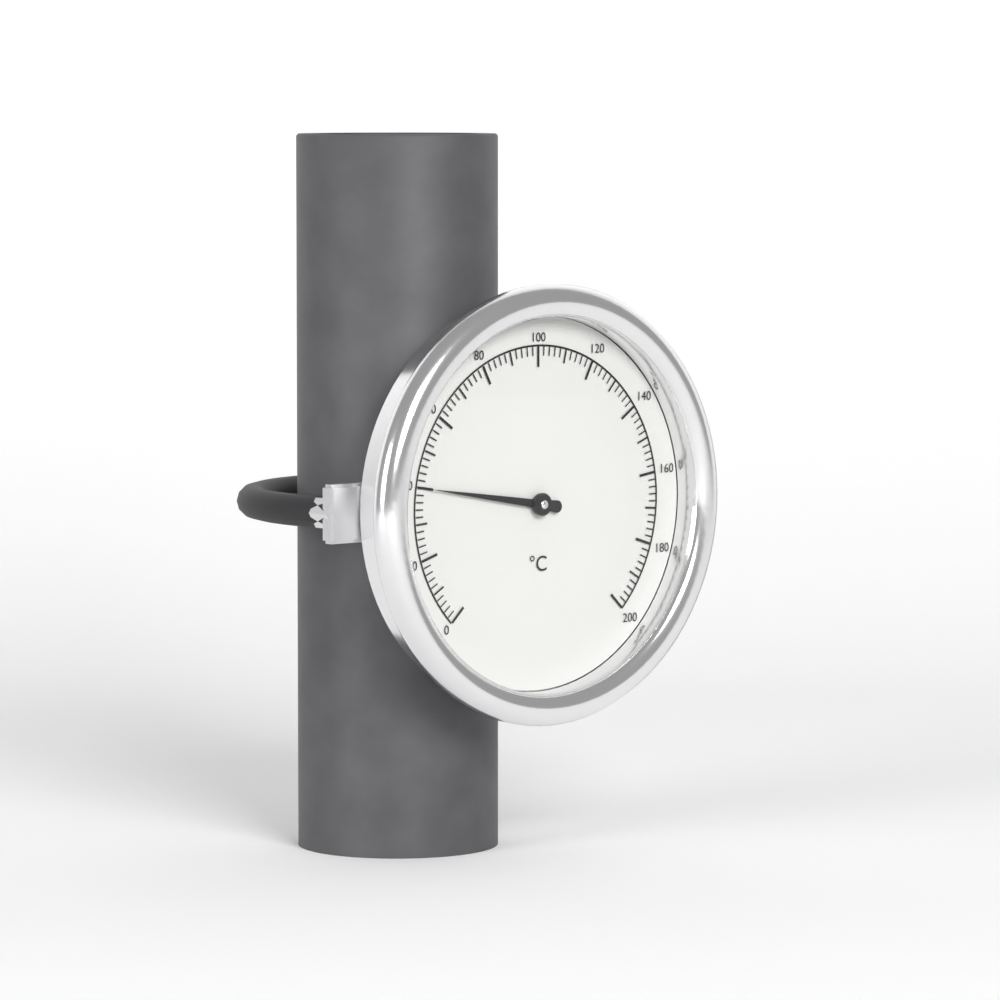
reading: 40 °C
